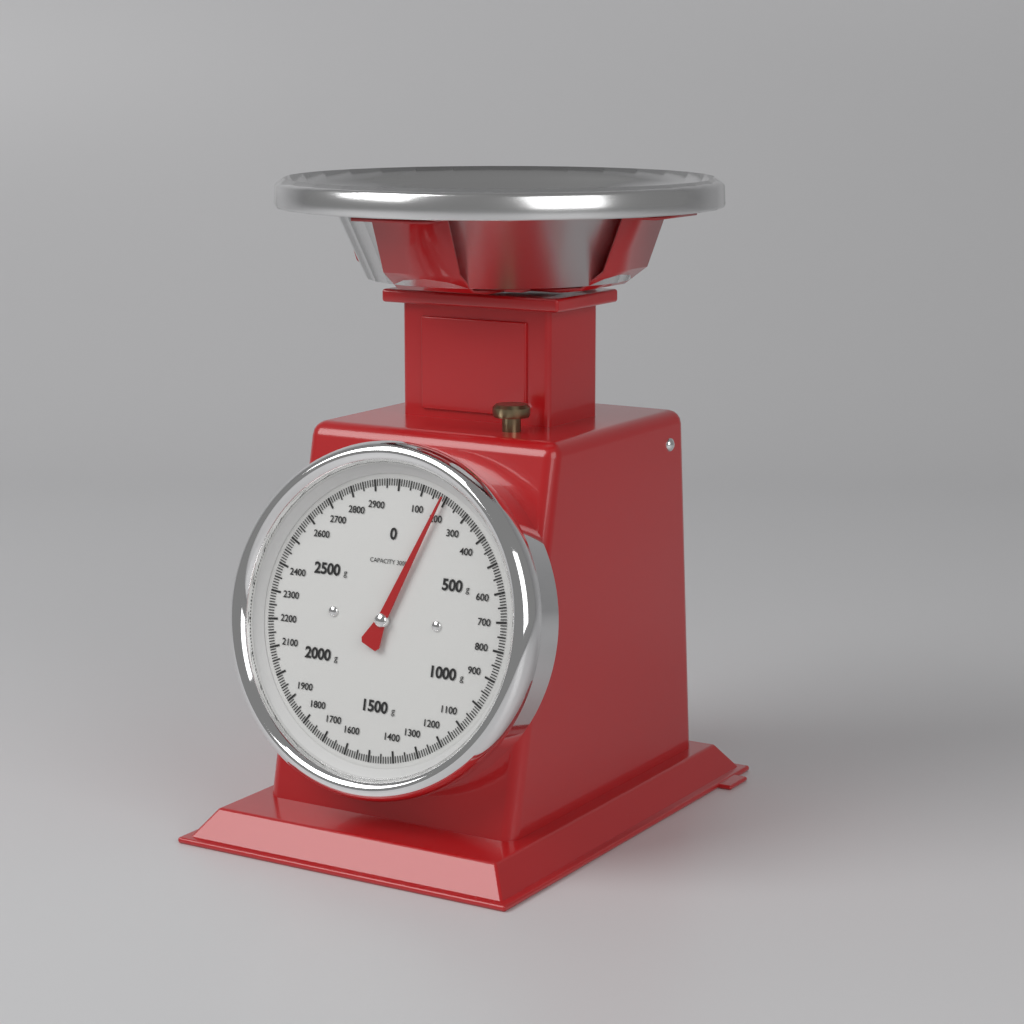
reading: 190 g
